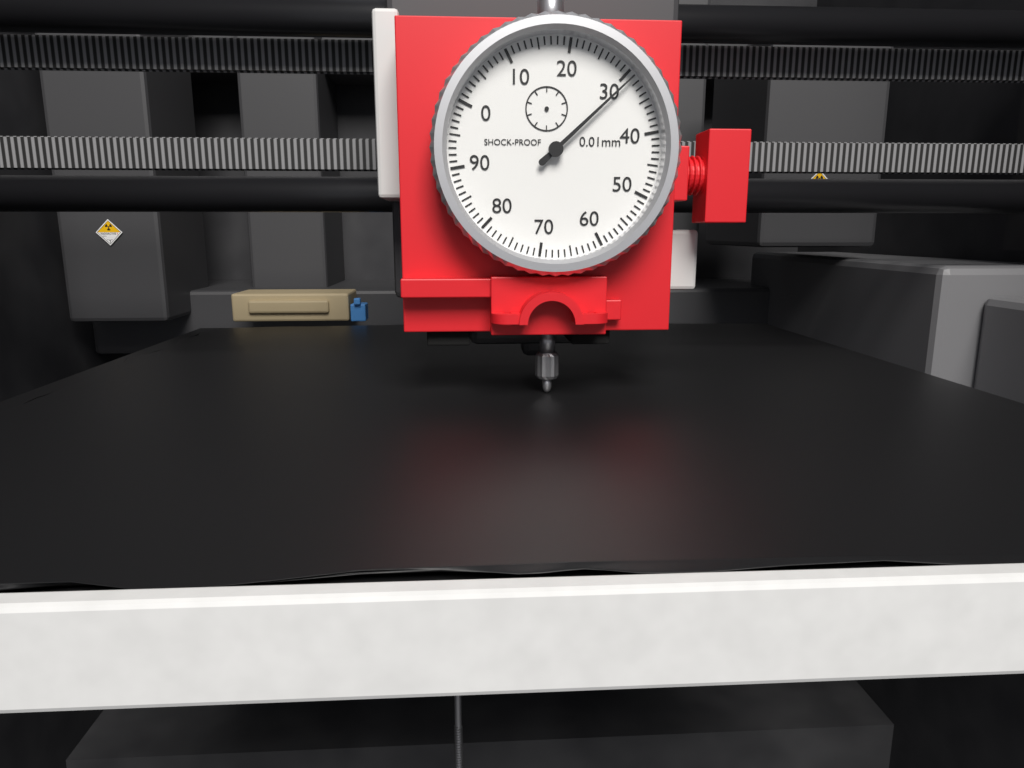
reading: 31 0.01mm
